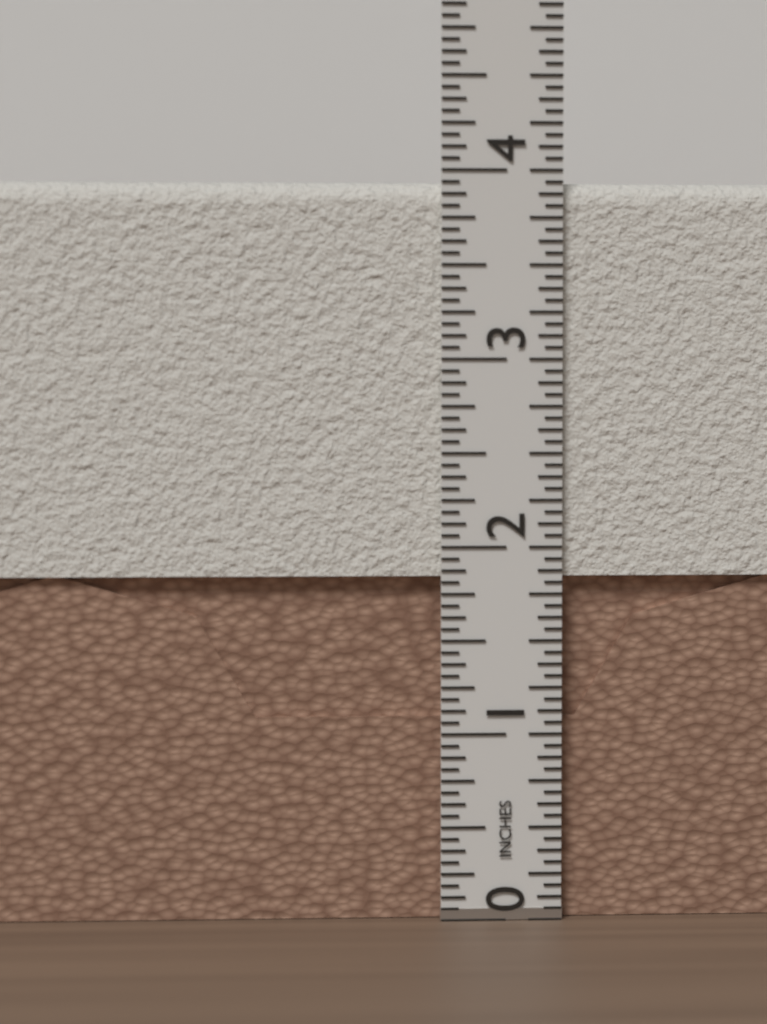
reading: 3.9375 in
